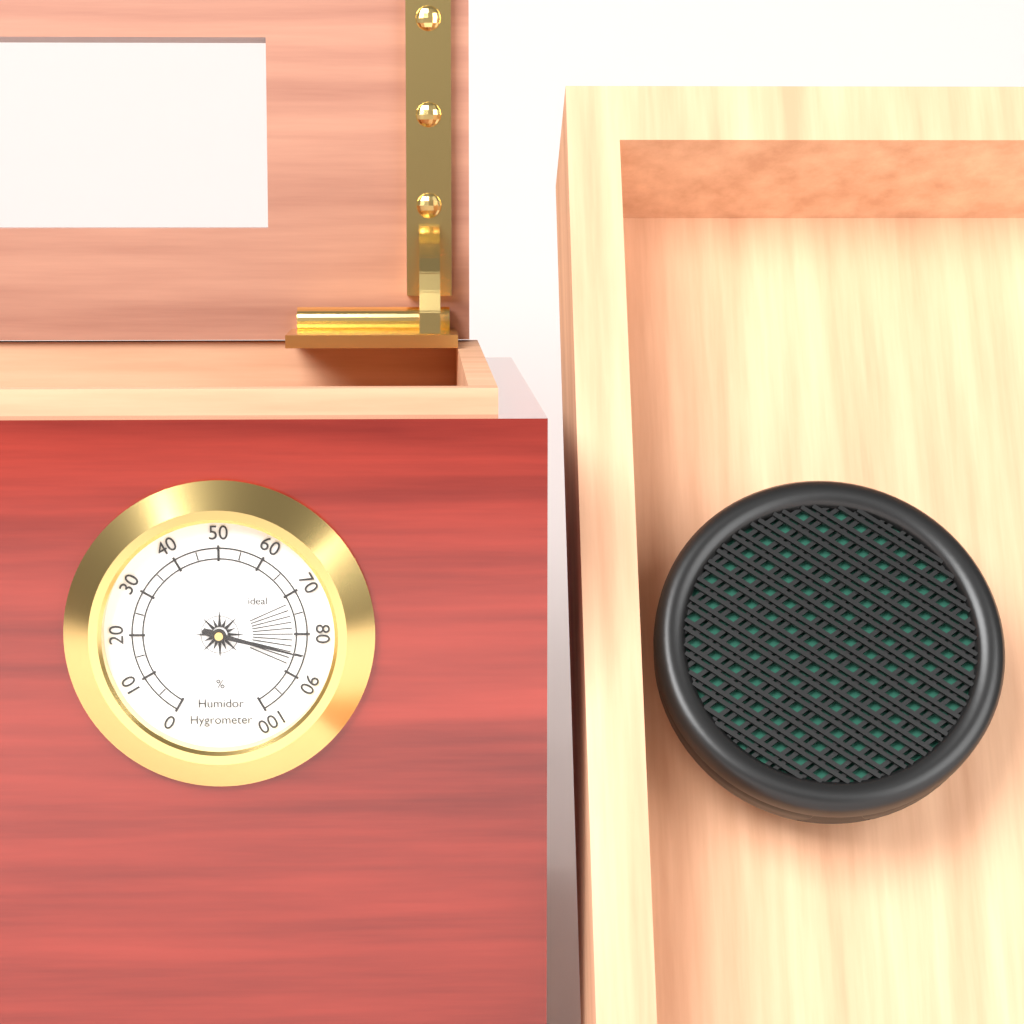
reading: 85 %
